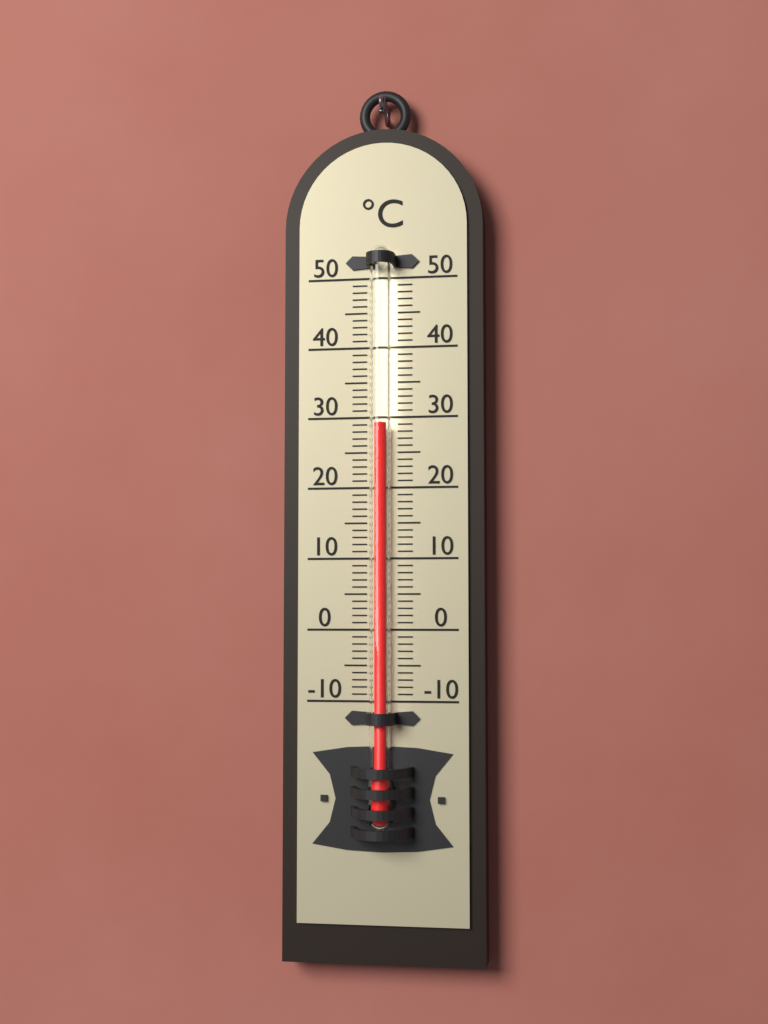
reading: 29 °C
